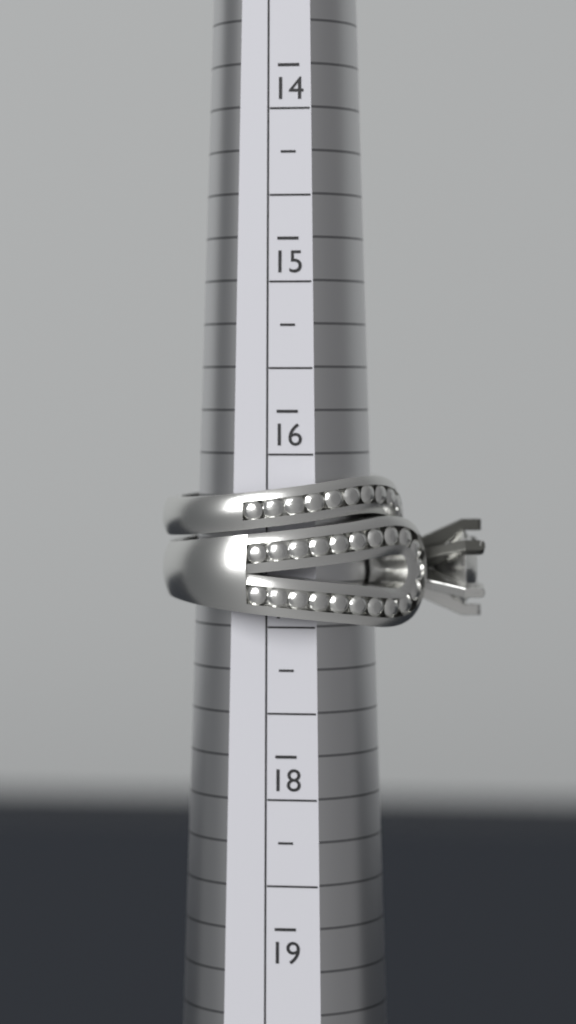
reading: 17.25 (no unit)
